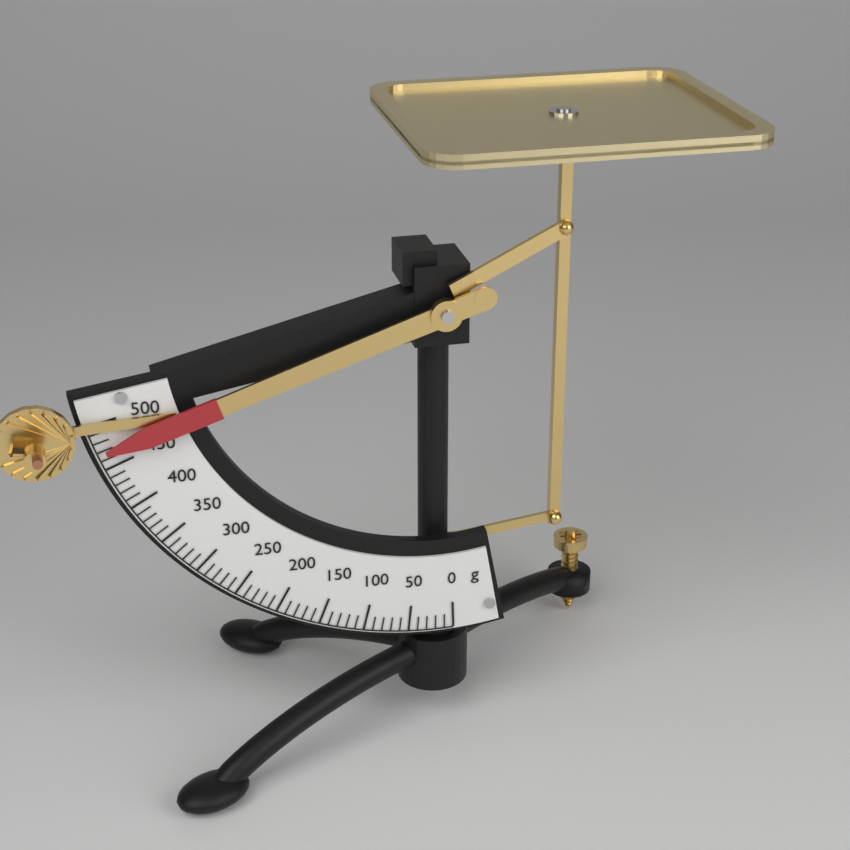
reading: 470 g
